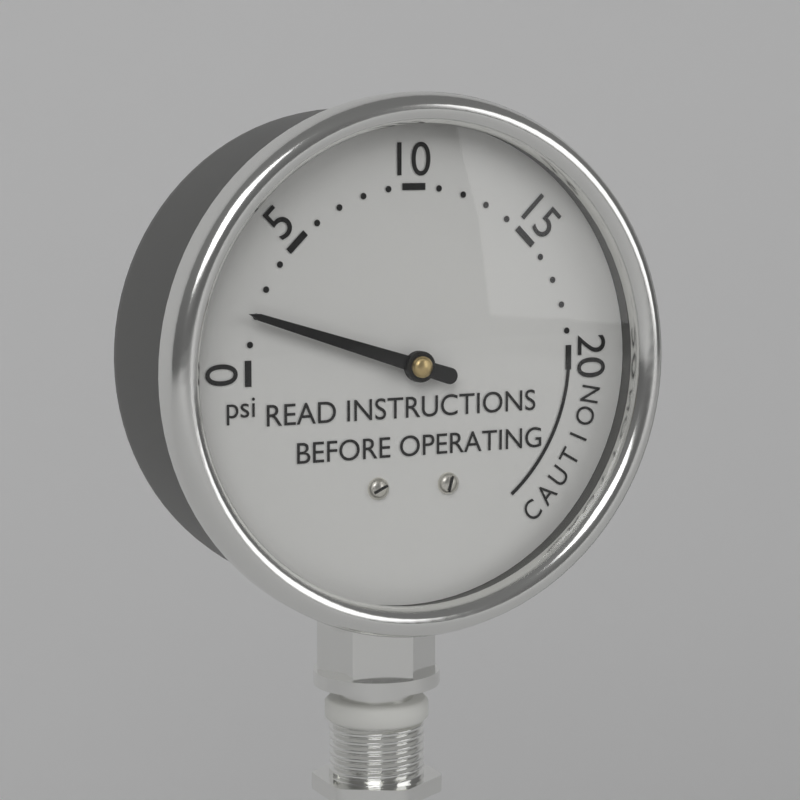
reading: 2 psi
